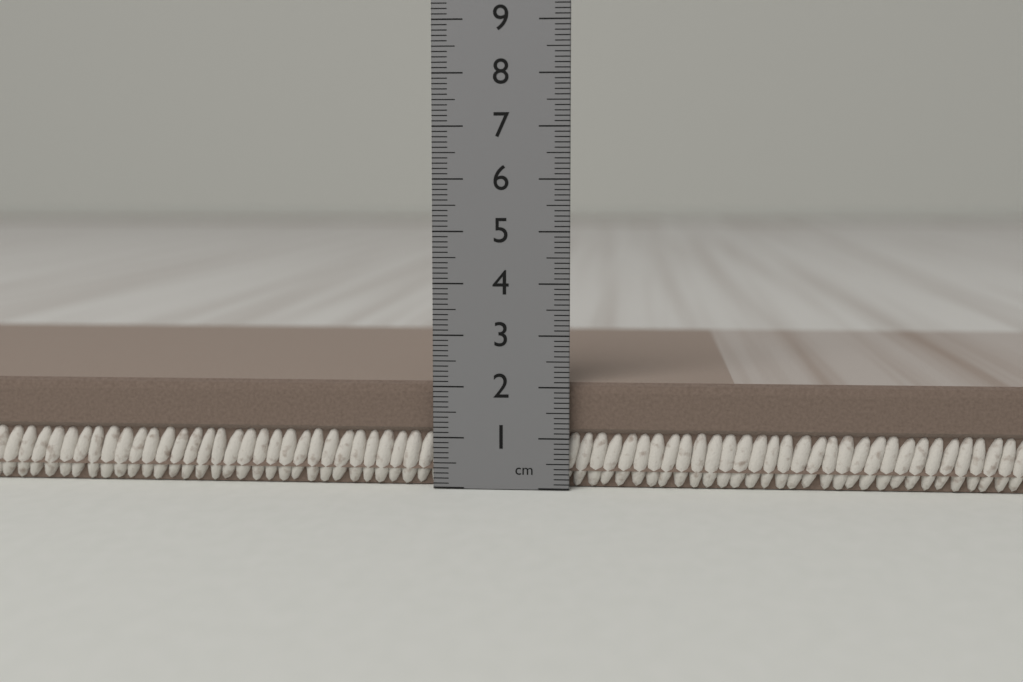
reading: 2.1 cm
